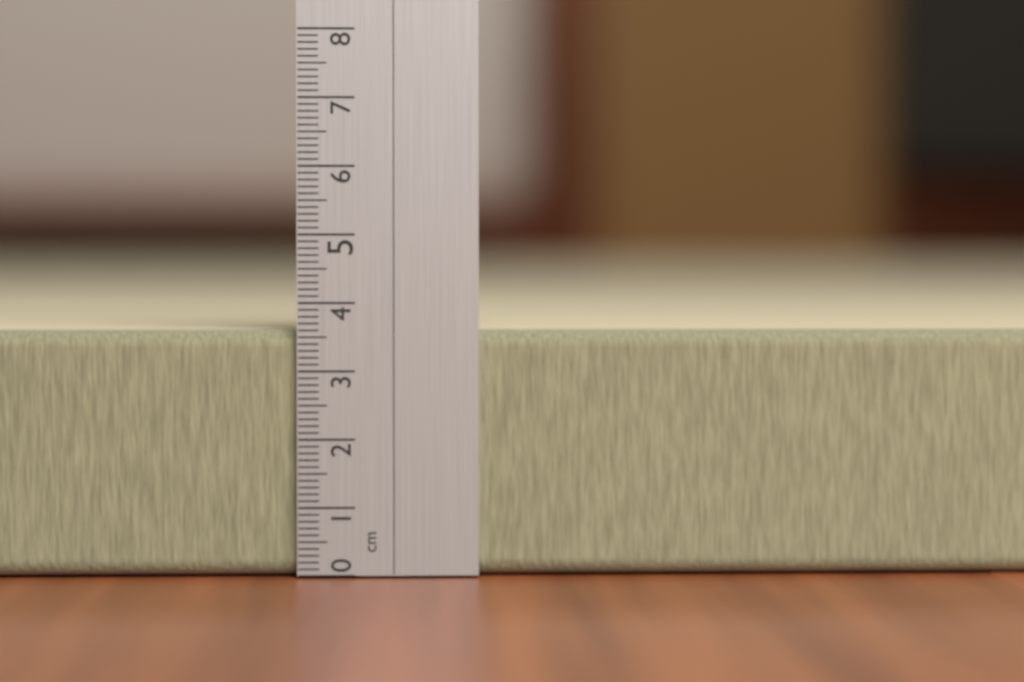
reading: 3.6 cm
